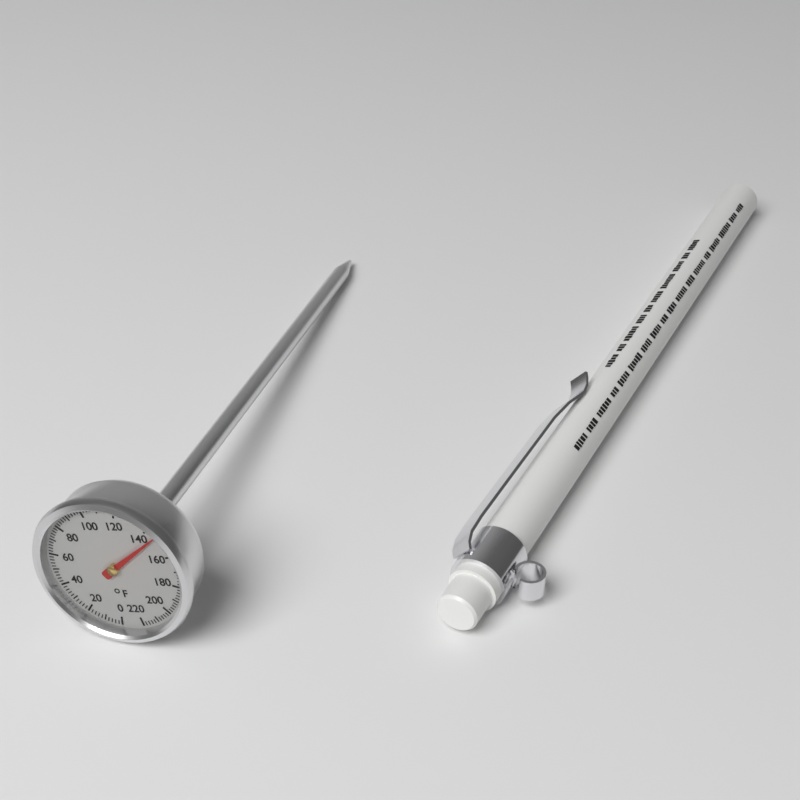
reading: 146 °F
